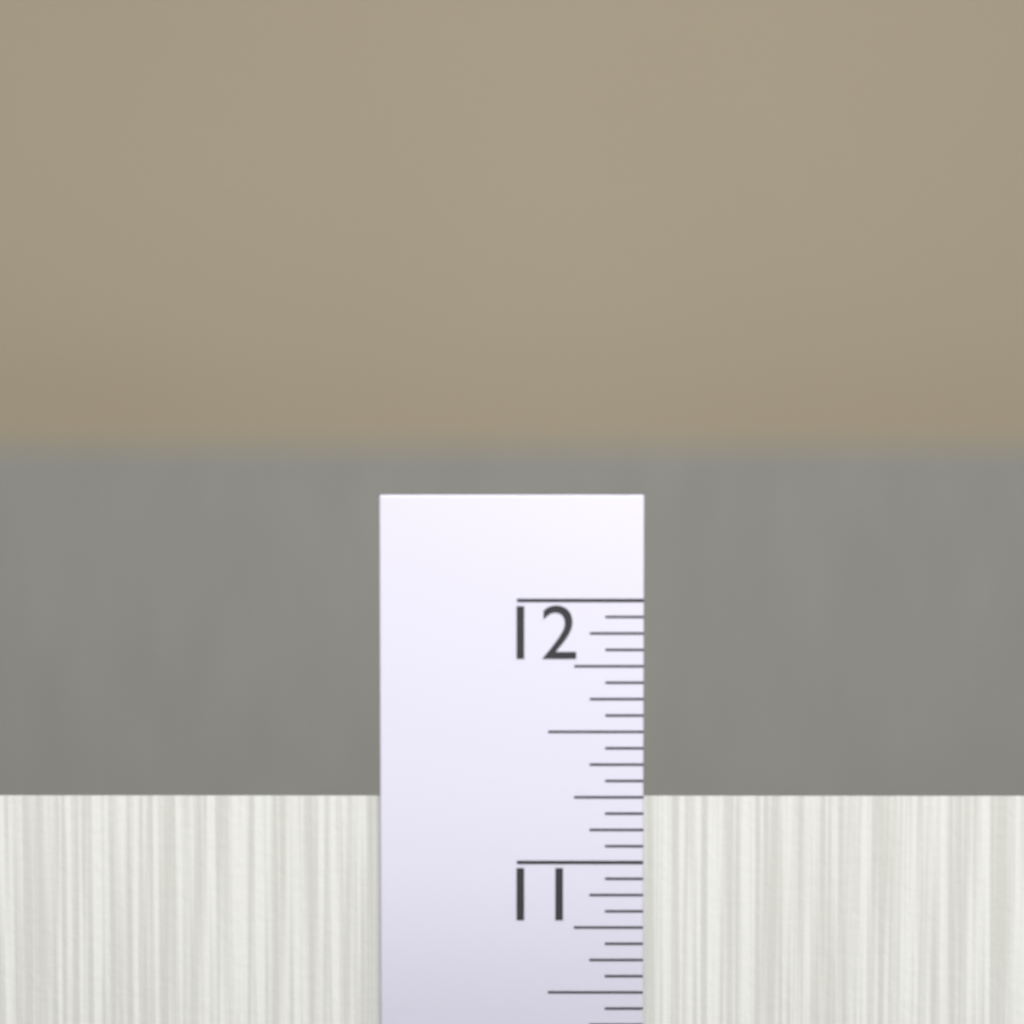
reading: 11.2500 in
